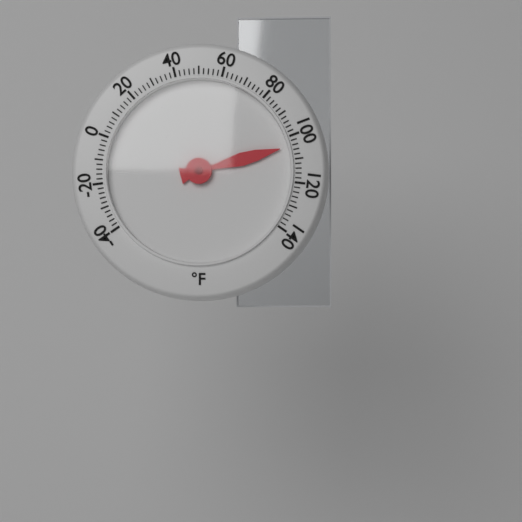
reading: 104 °F
